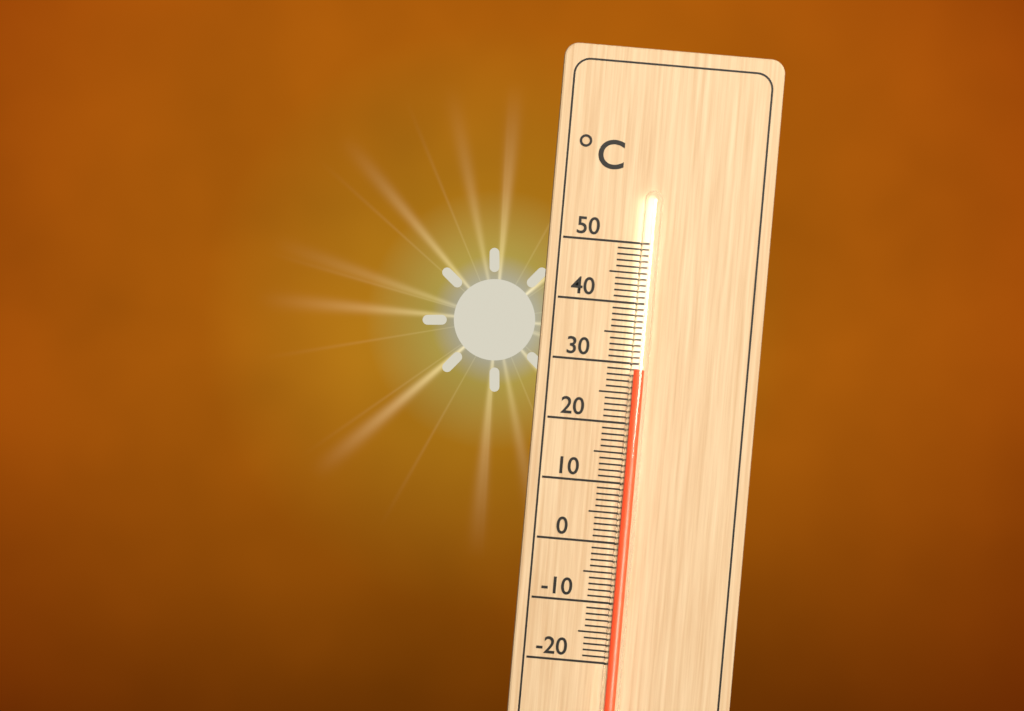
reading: 29 °C
